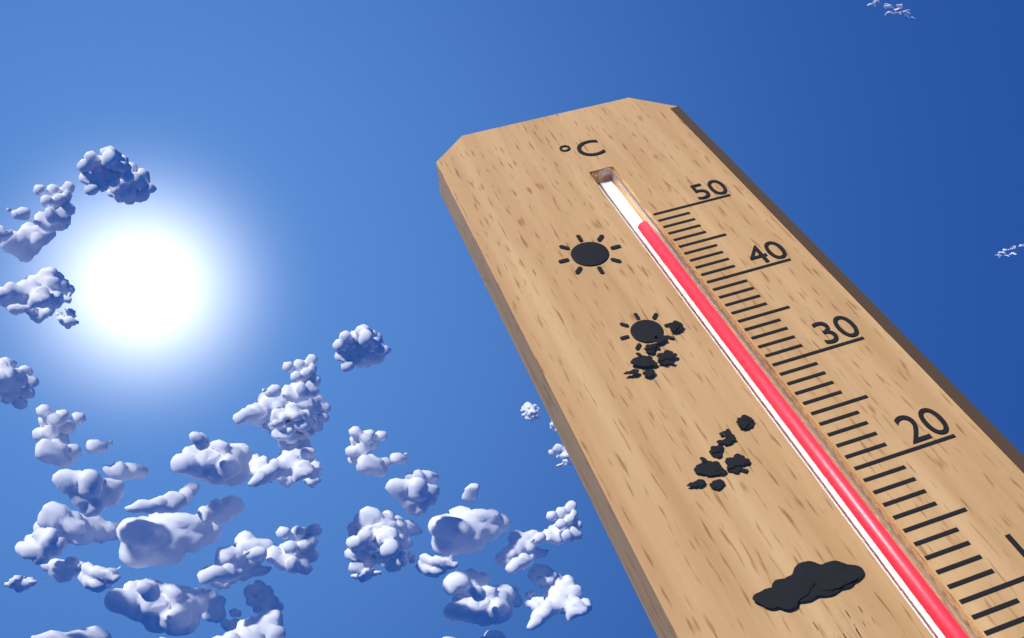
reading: 49 °C
